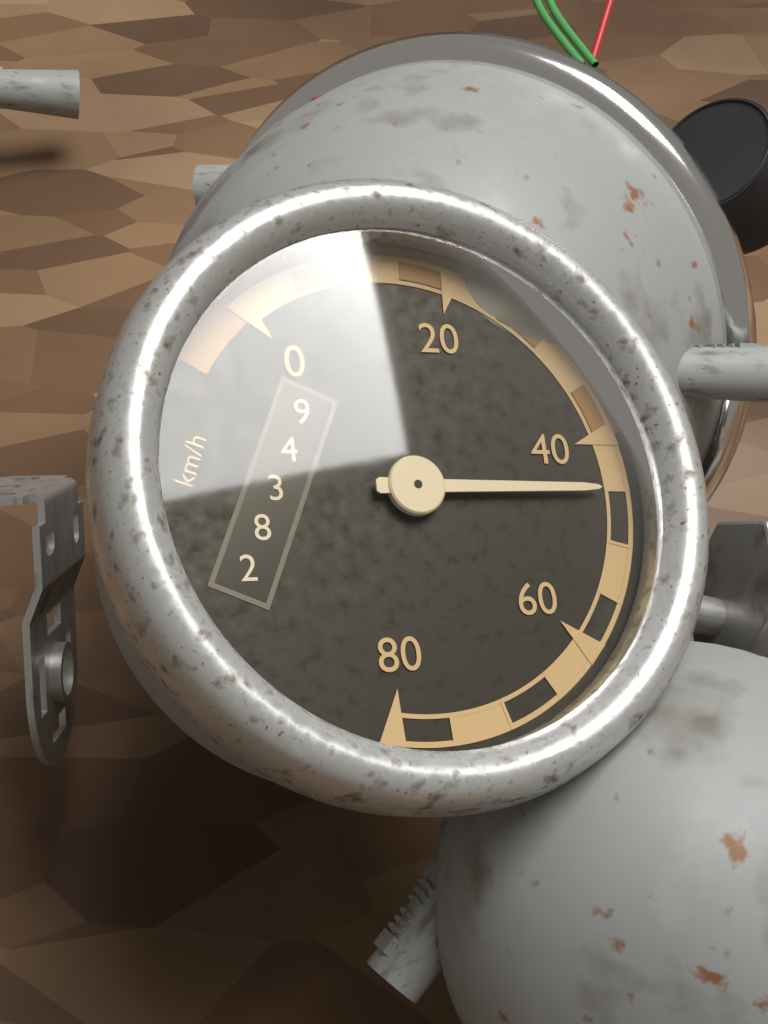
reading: 45 km/h
